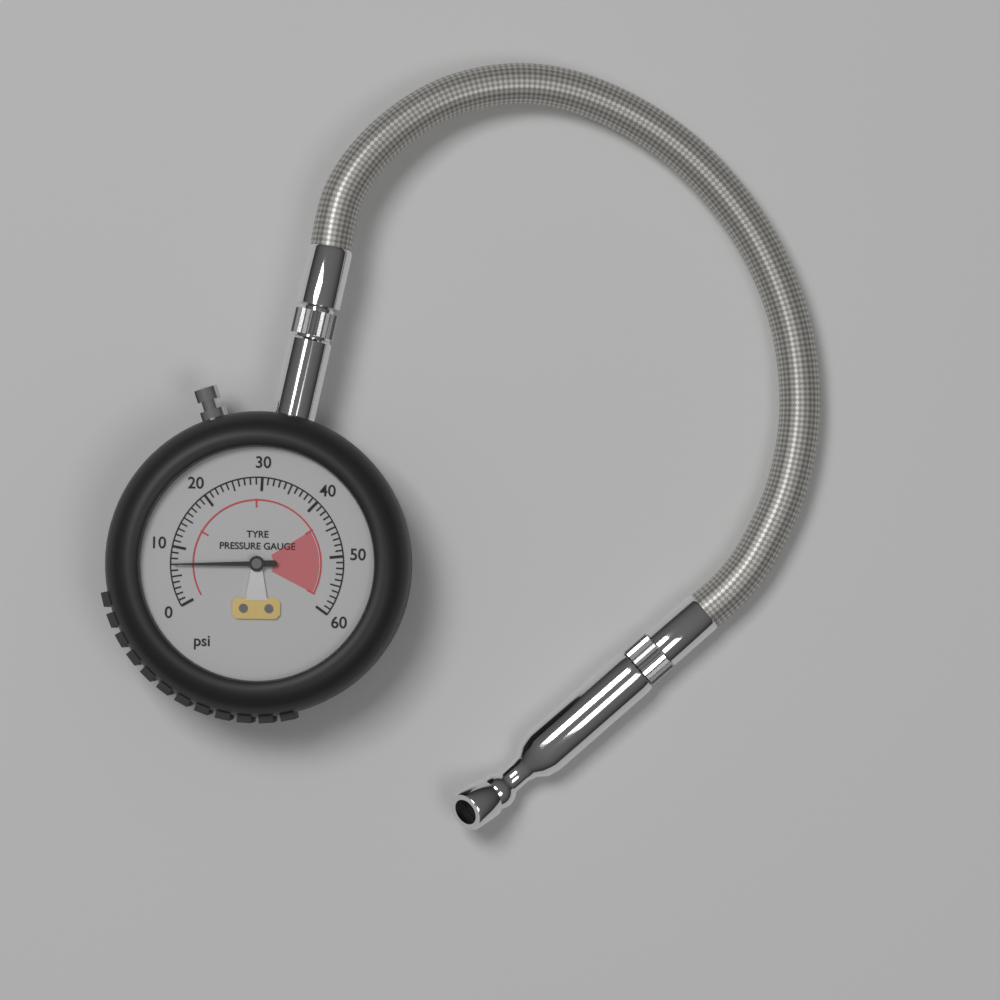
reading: 7 psi
